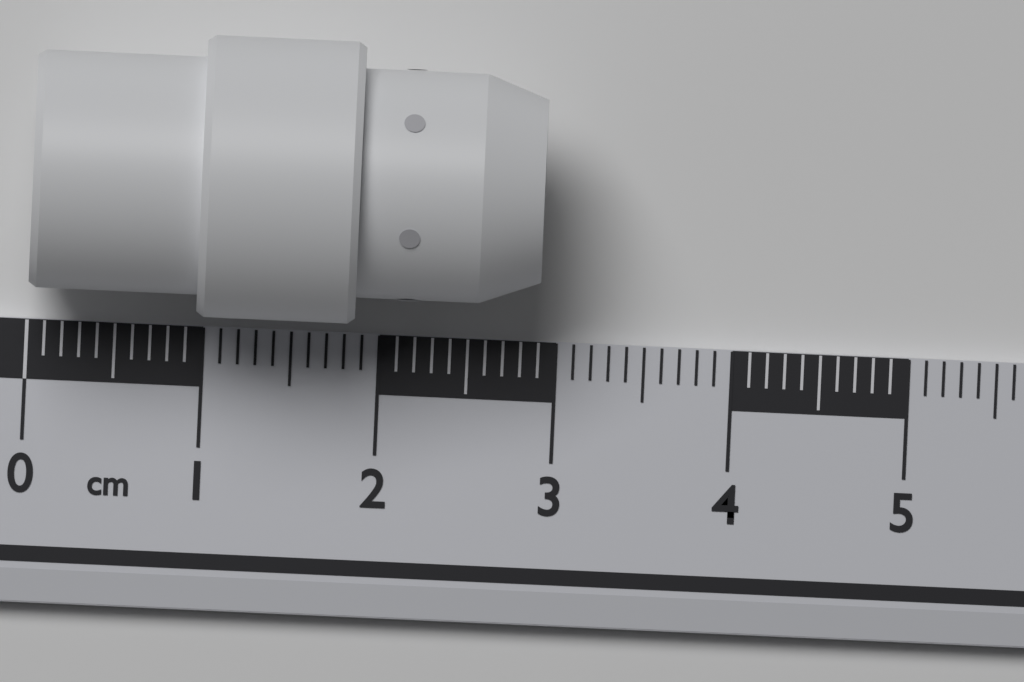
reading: 2.9 cm
